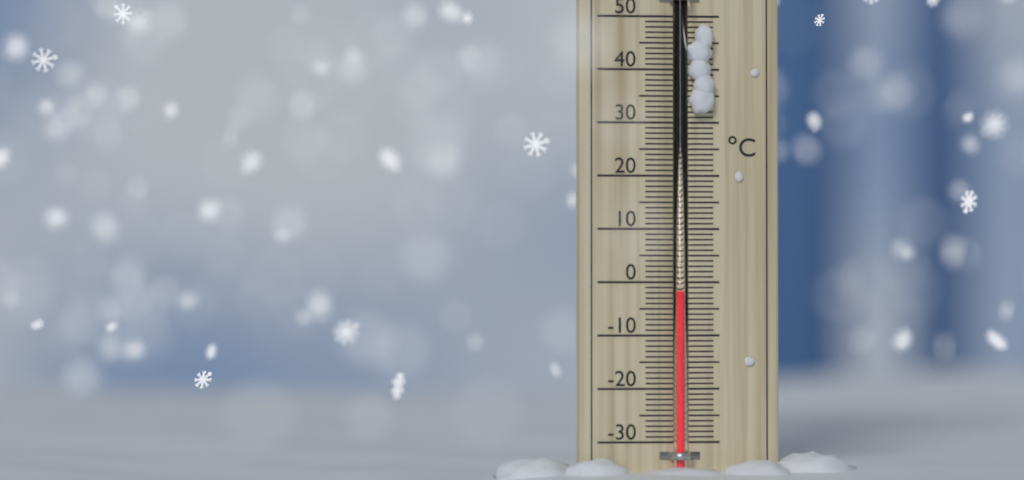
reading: -2 °C
